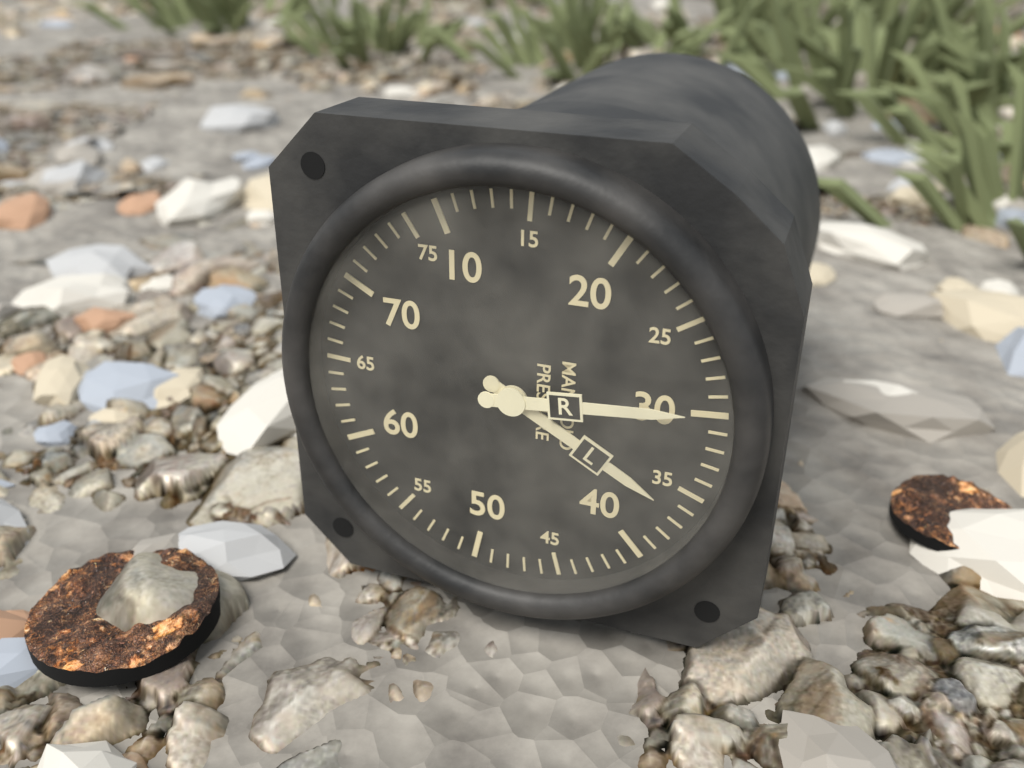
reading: 30 (no unit)
